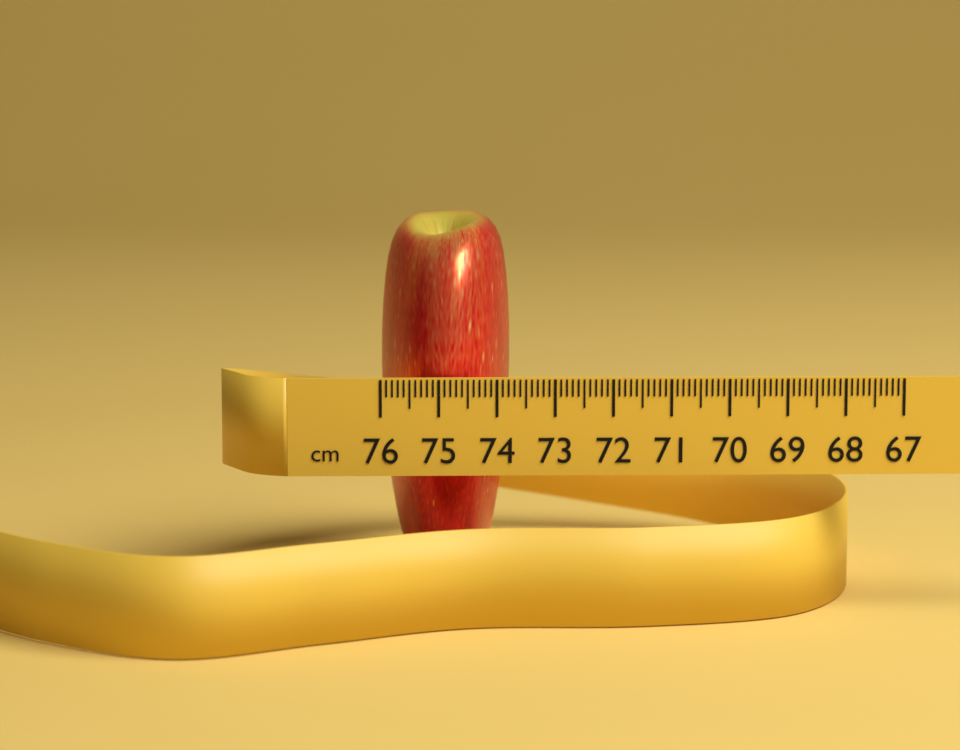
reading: 73.7 cm
